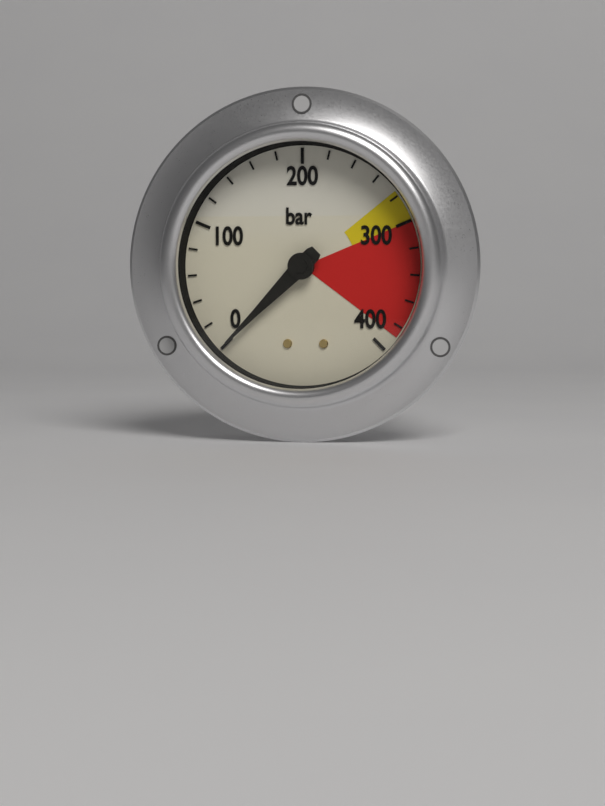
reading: 0 bar
